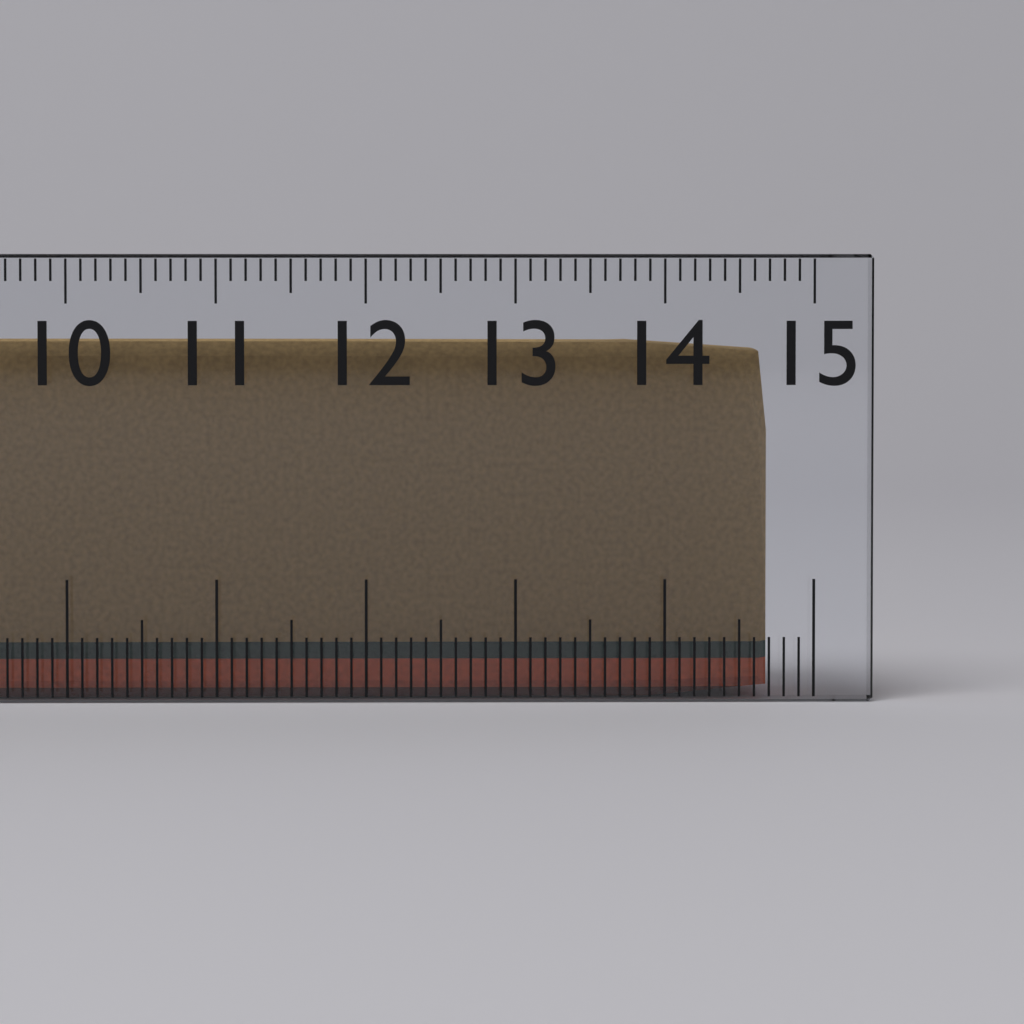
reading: 14.7 cm
